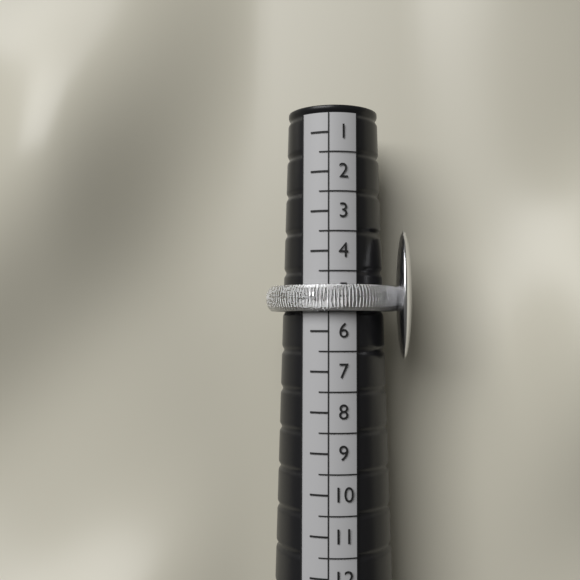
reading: 5.5 (no unit)
